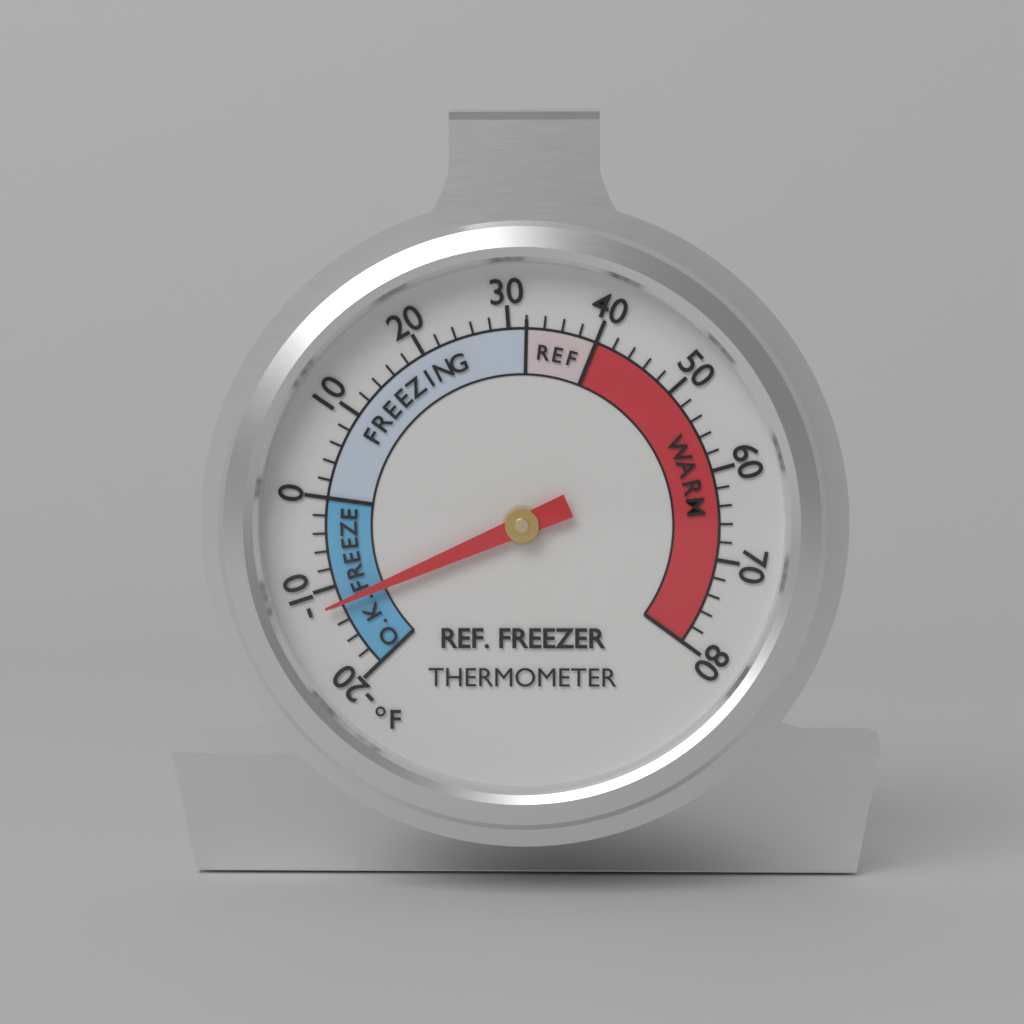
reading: -12 °F
